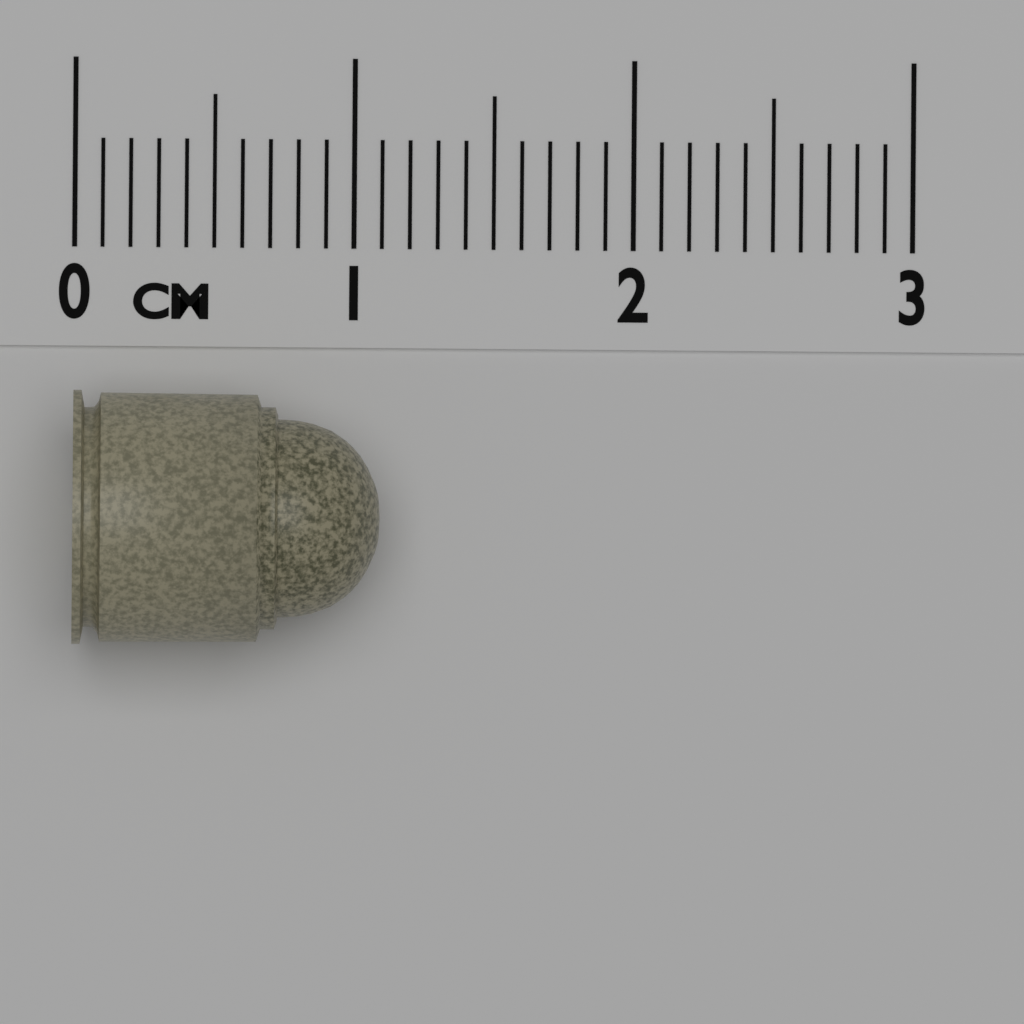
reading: 1.1 cm
